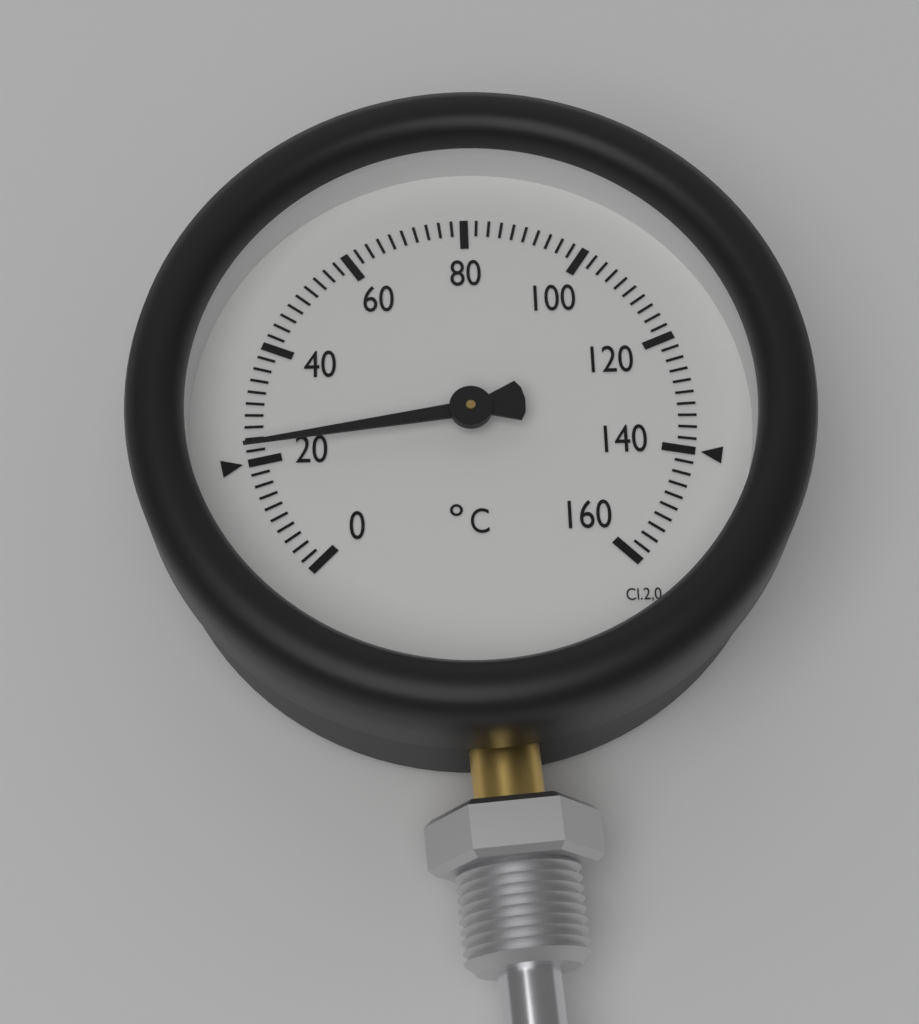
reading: 22 °C
